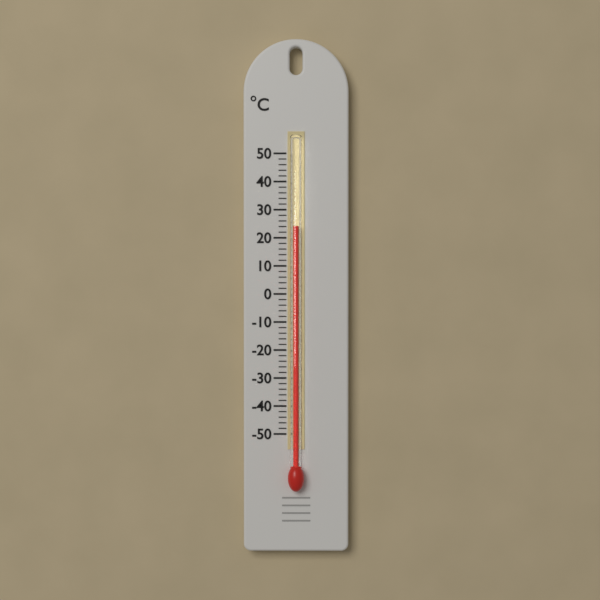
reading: 24 °C
